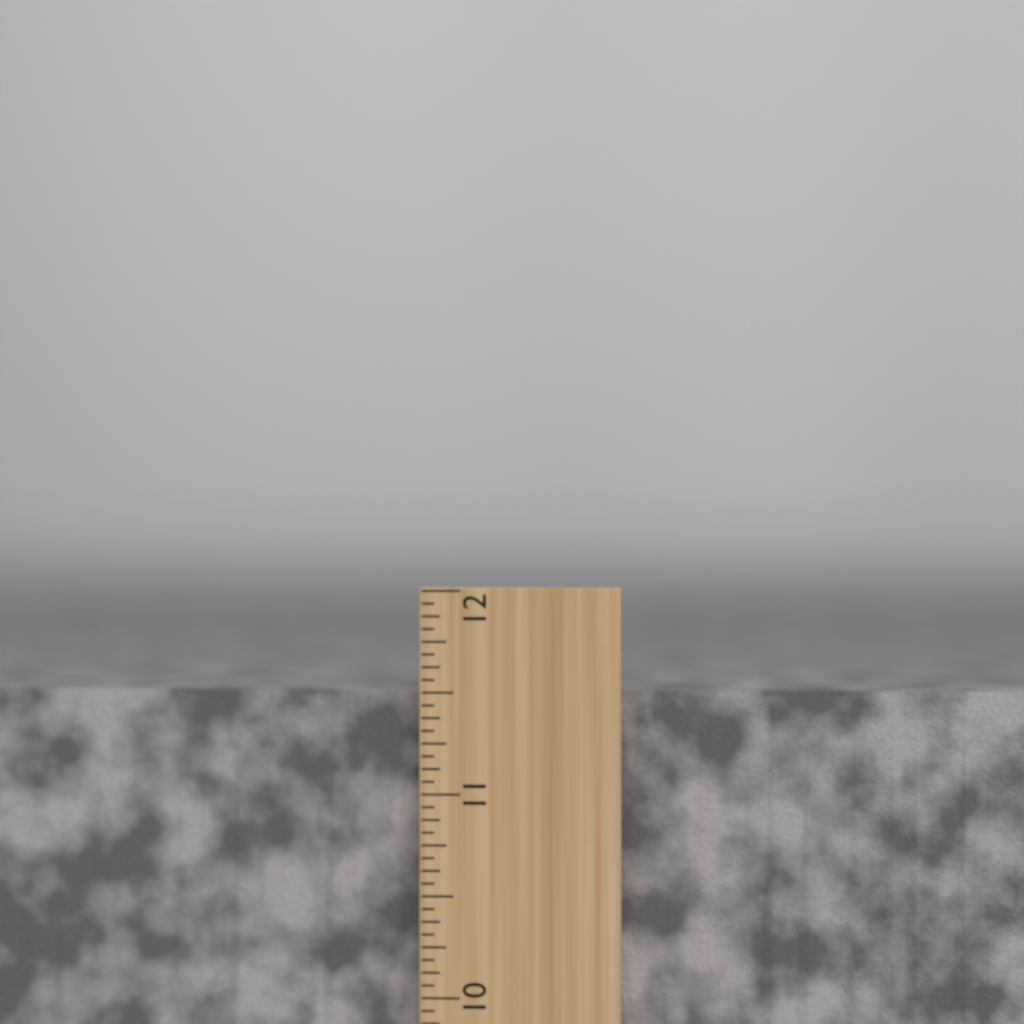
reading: 11.5000 inch
